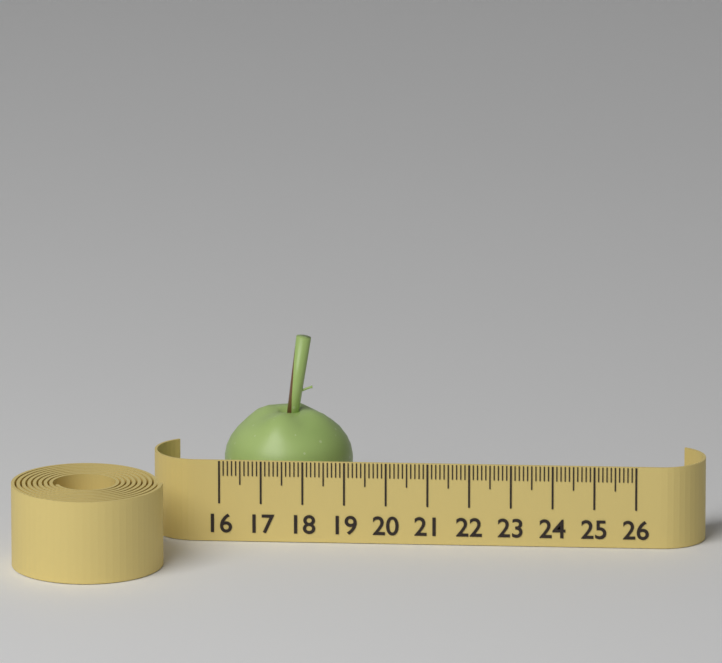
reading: 19.1 (no unit)
